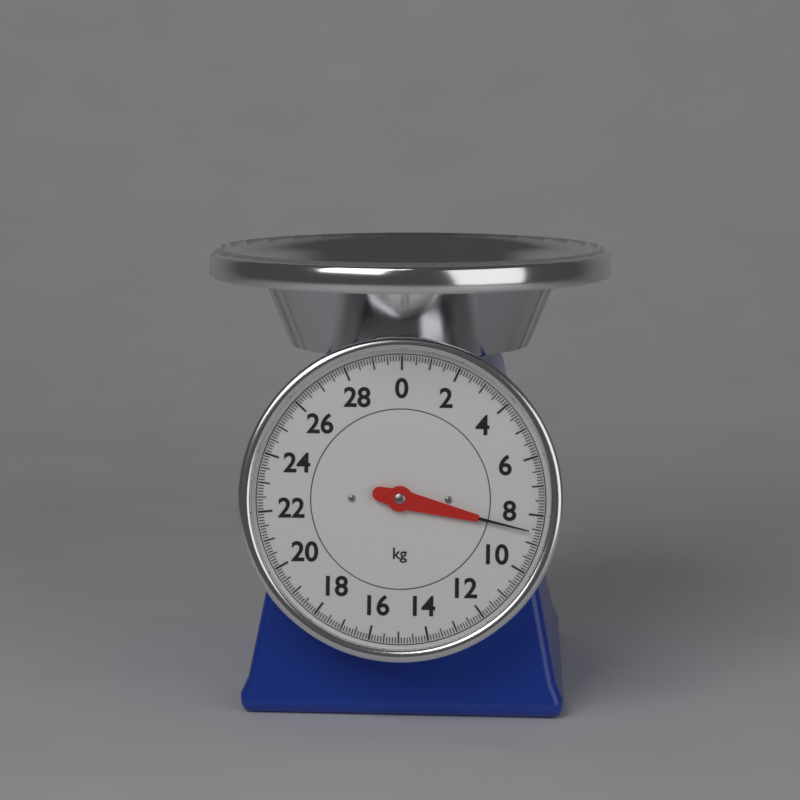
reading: 8.6 kg
